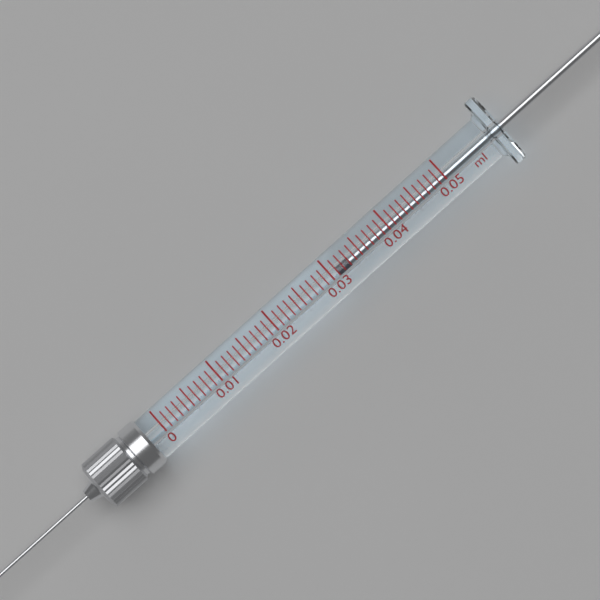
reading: 0.031 ml
